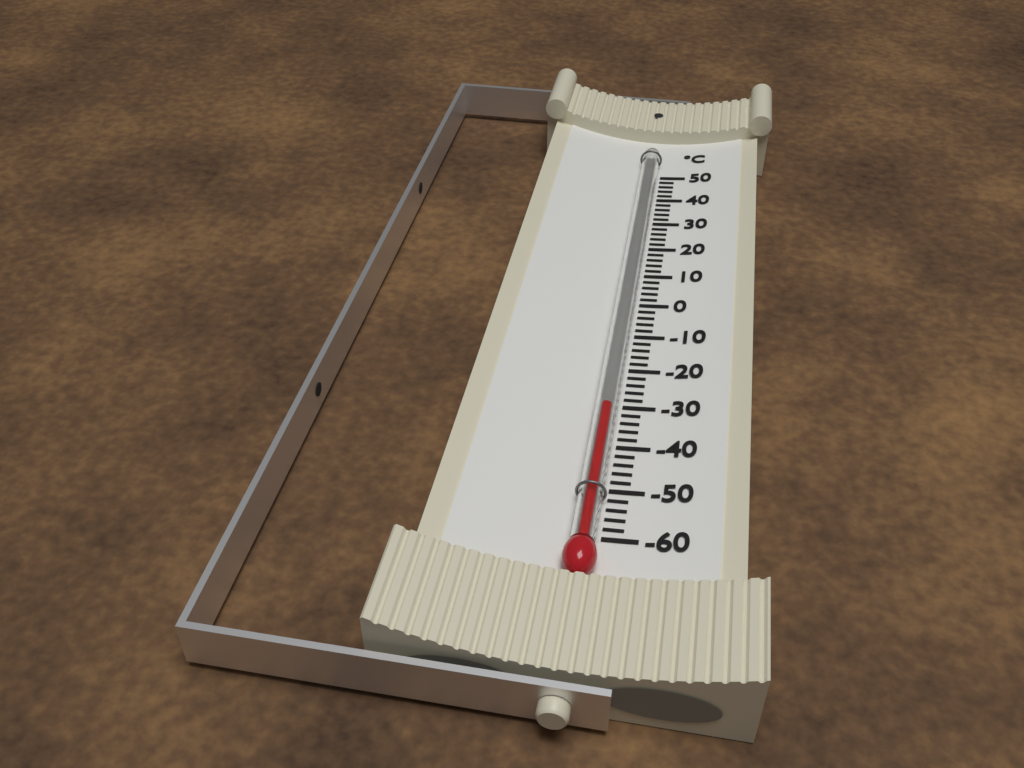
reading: -32 °C
